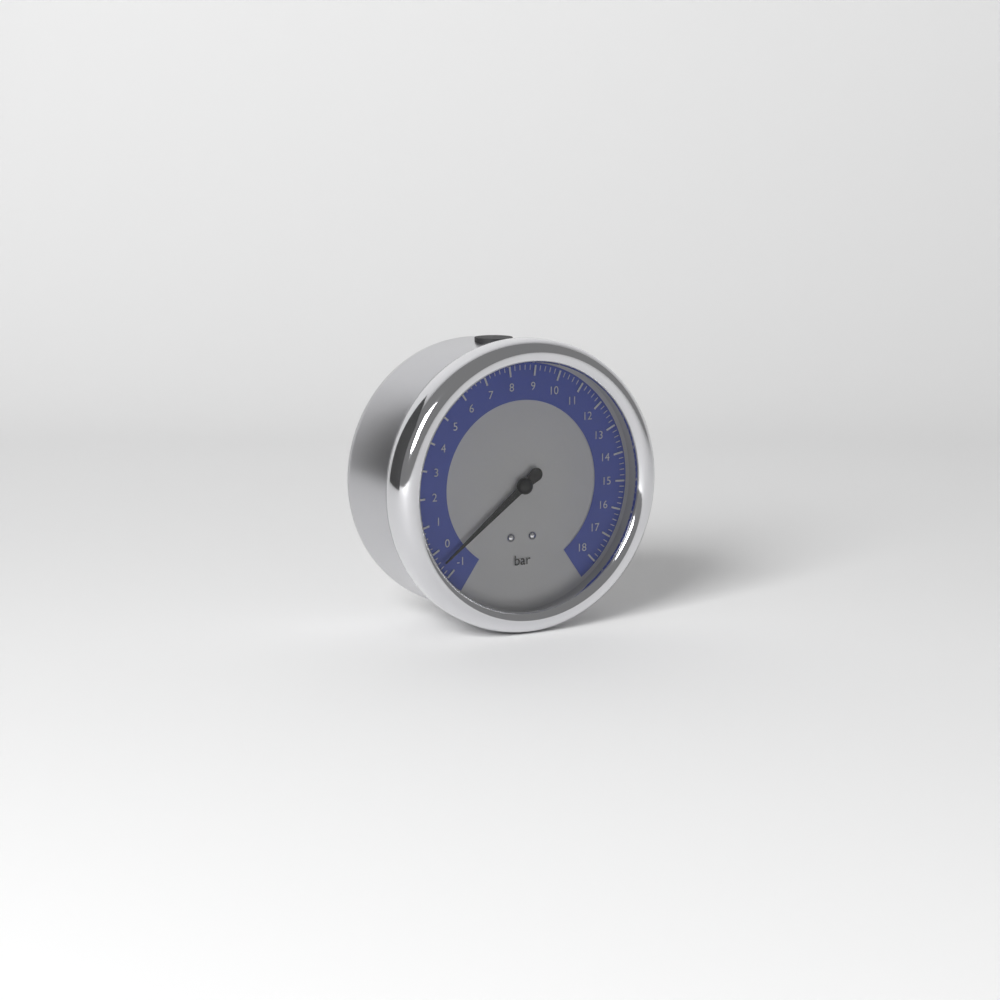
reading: -0.5 bar
